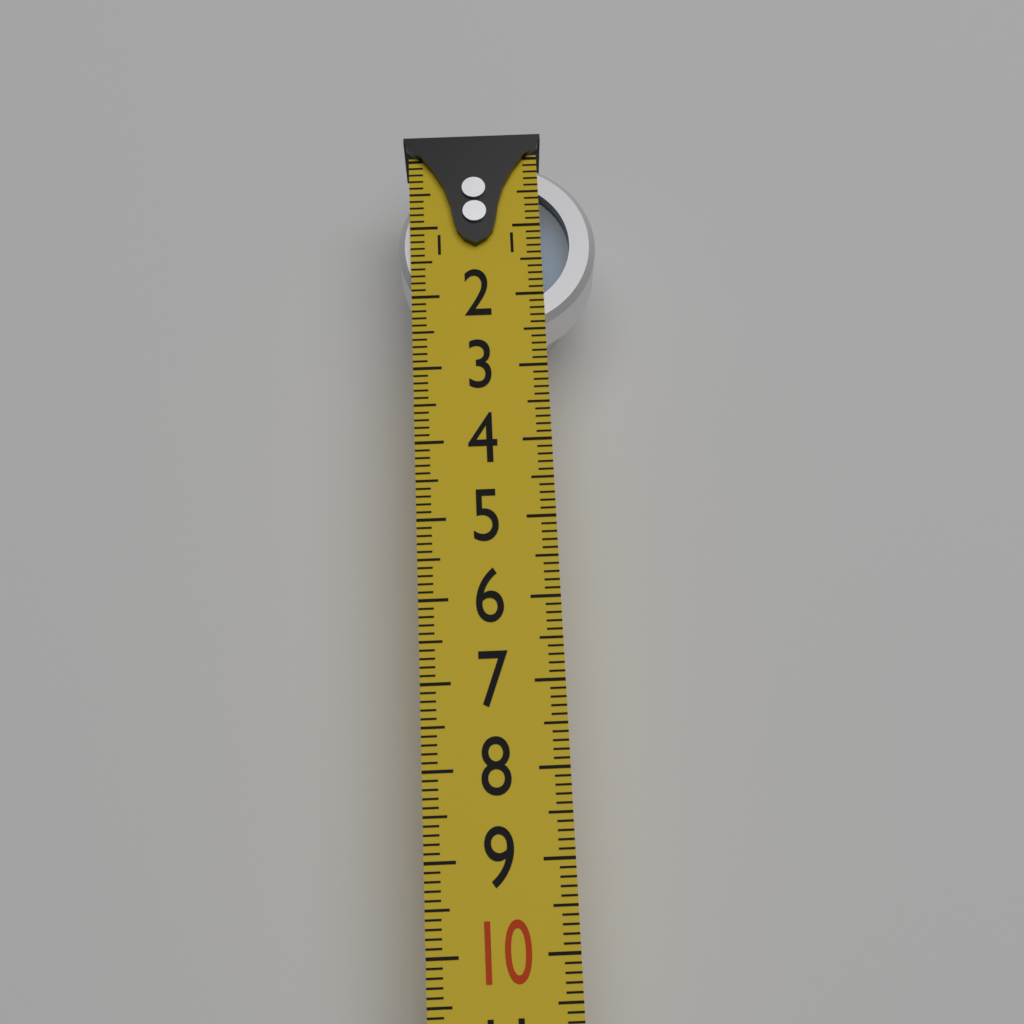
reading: 2.5 (no unit)
